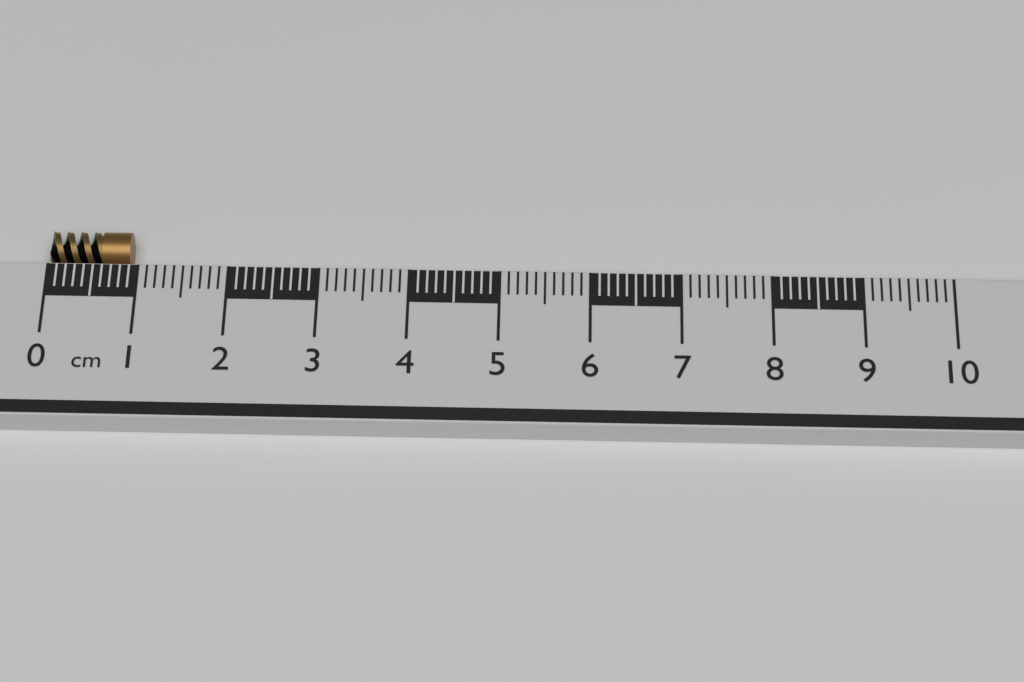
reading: 0.9 cm
